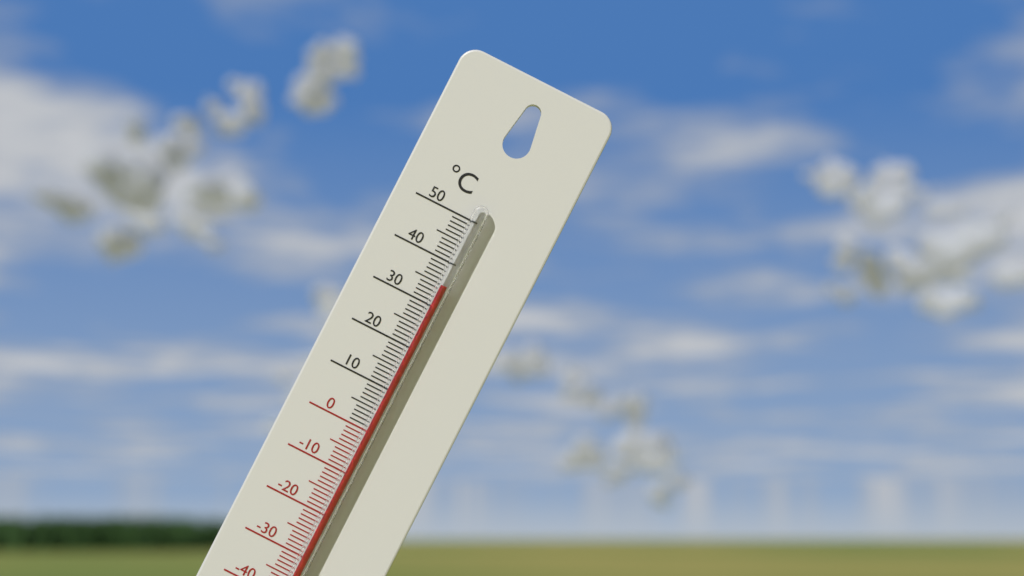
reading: 35 °C
